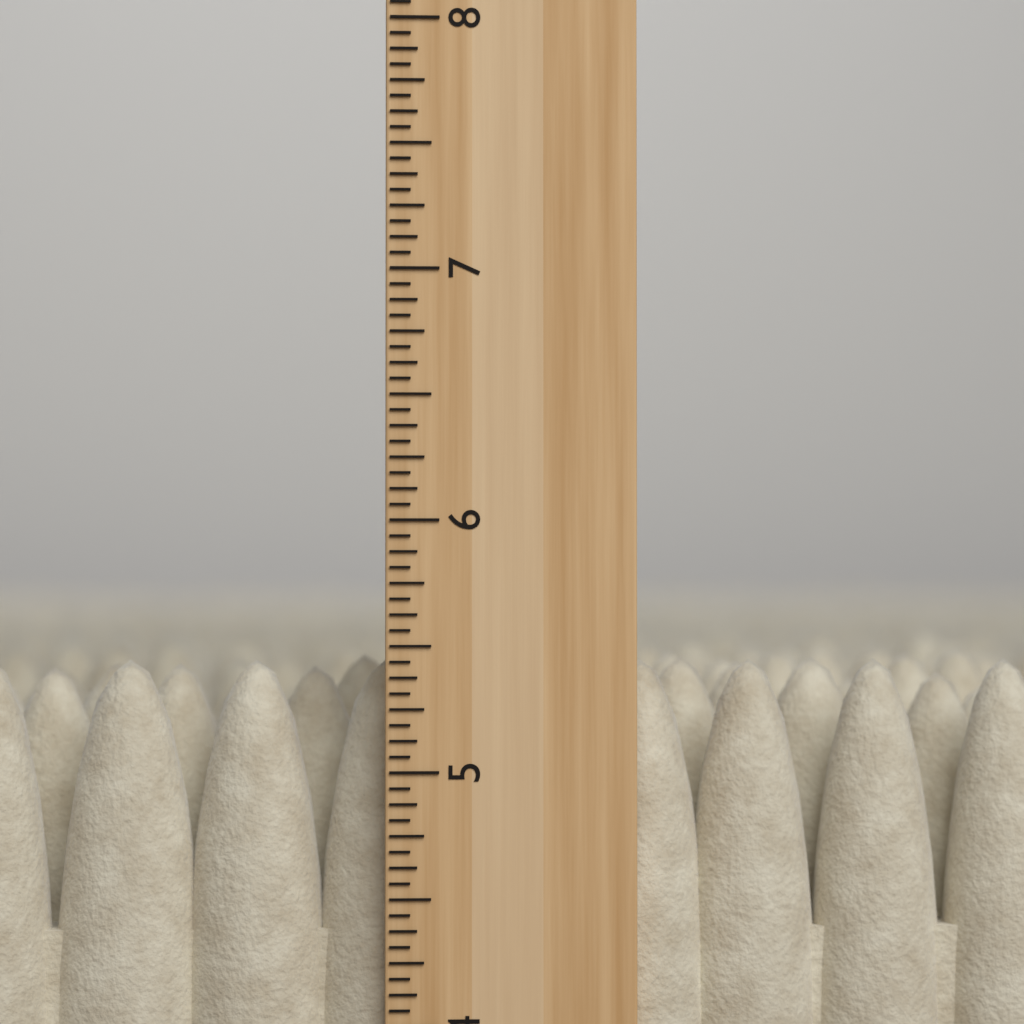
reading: 5.4375 inch
